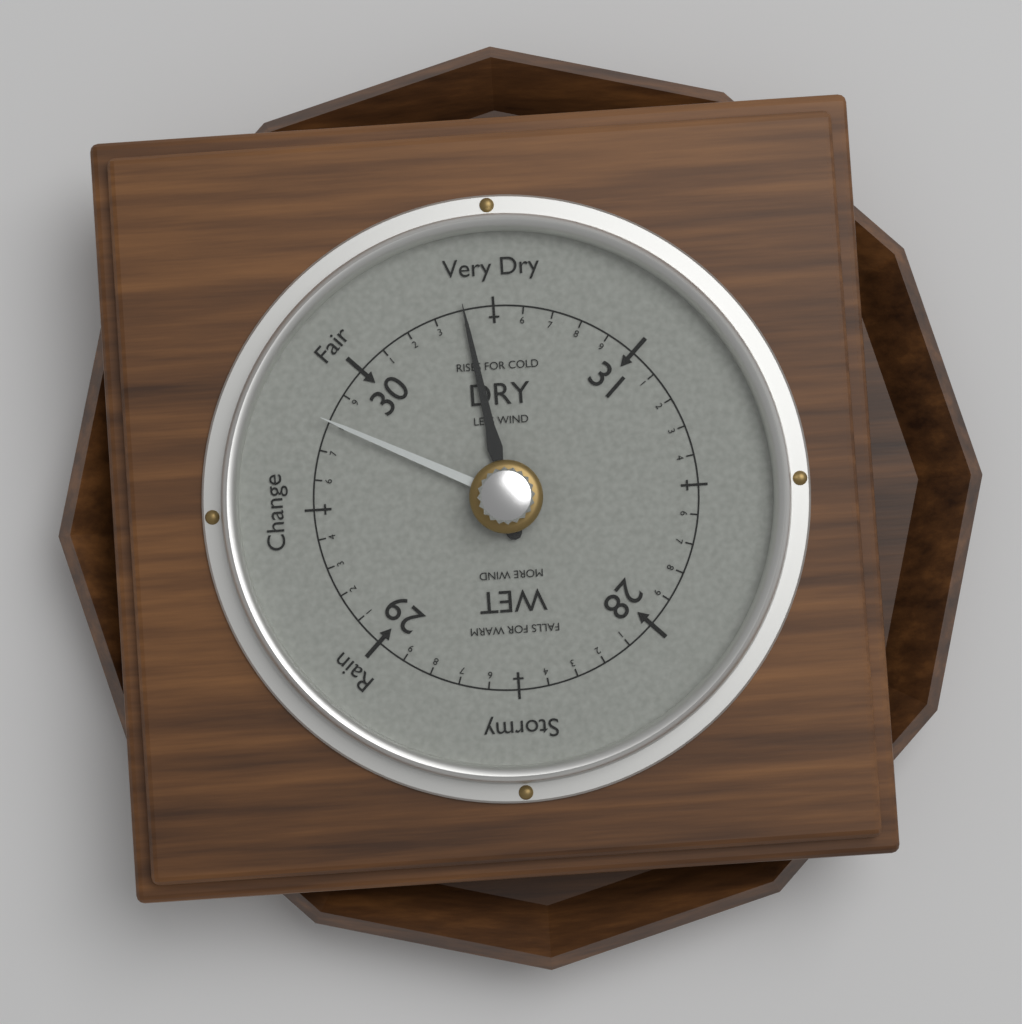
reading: 30.4 (no unit)
